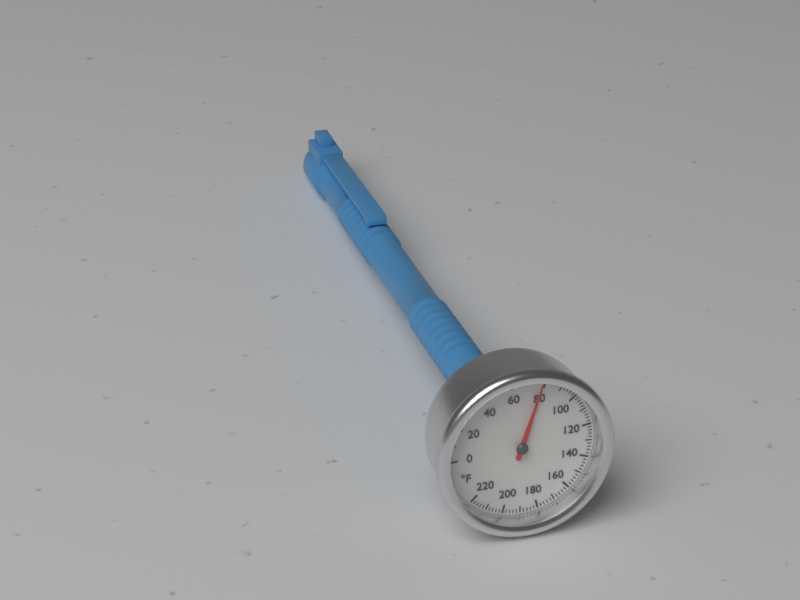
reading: 78 °F
